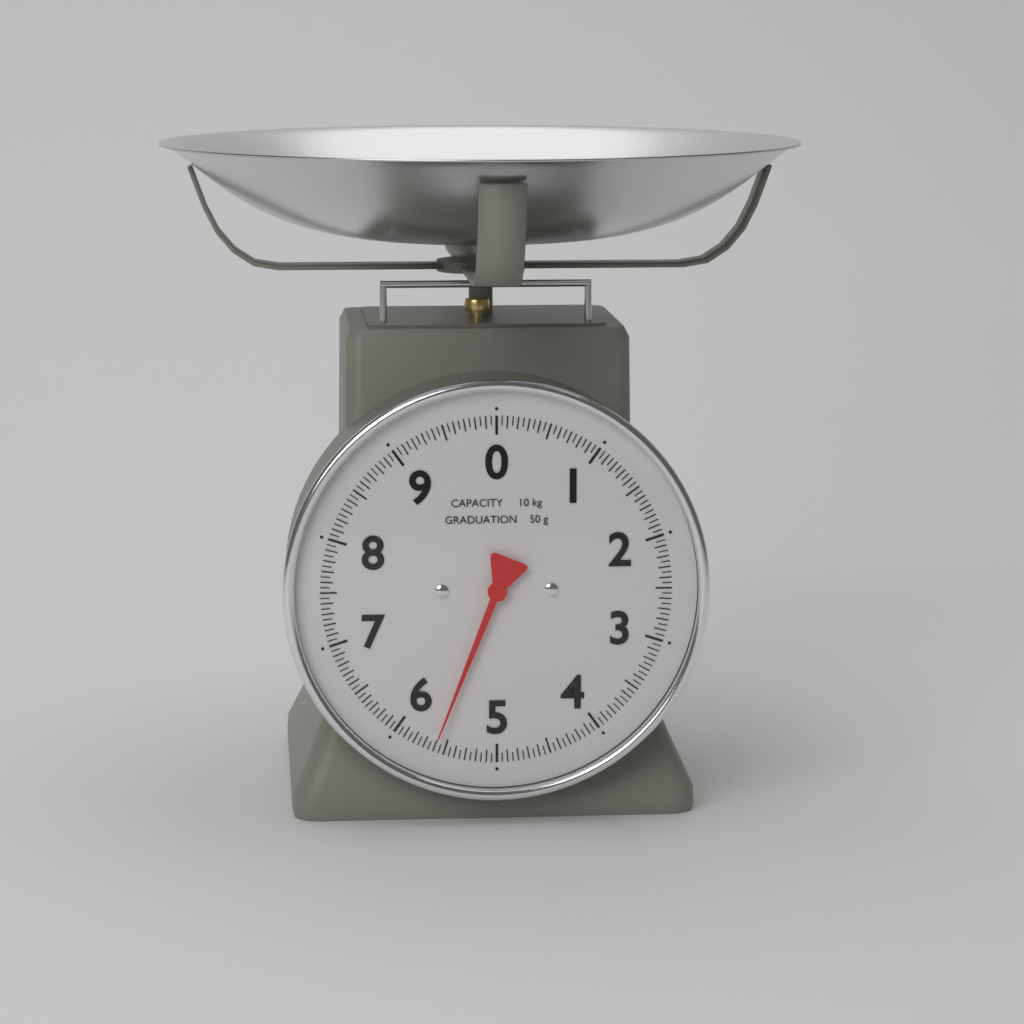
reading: 5.60 kg
